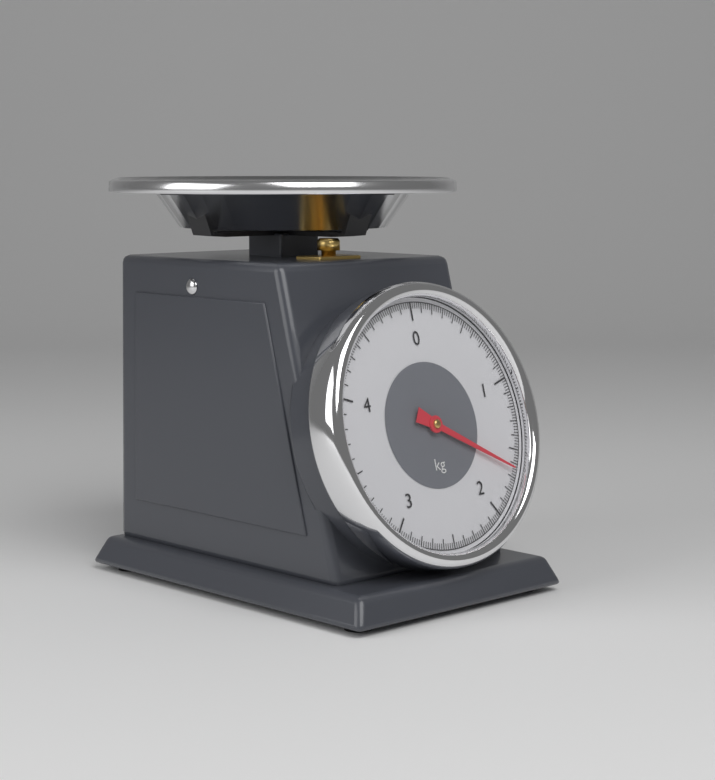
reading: 1.64 kg
